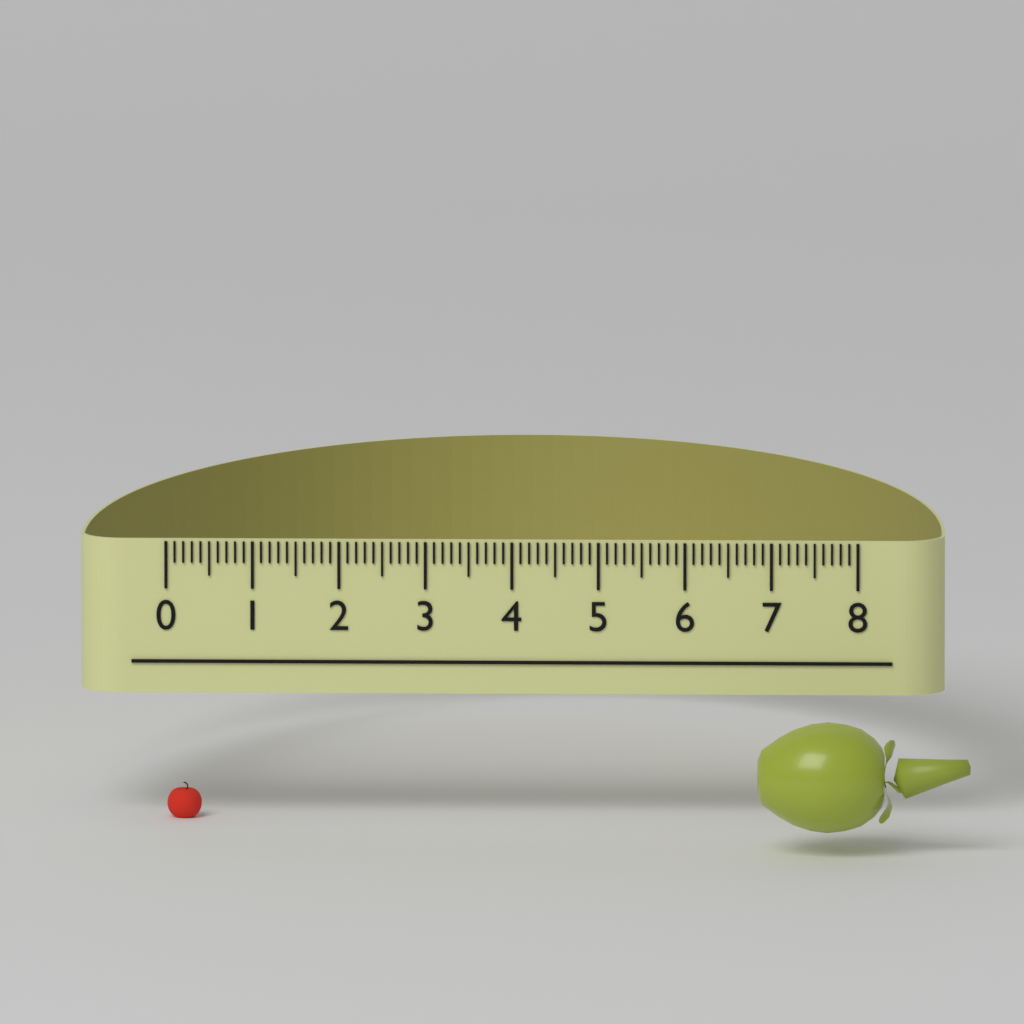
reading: 0.4 (no unit)
